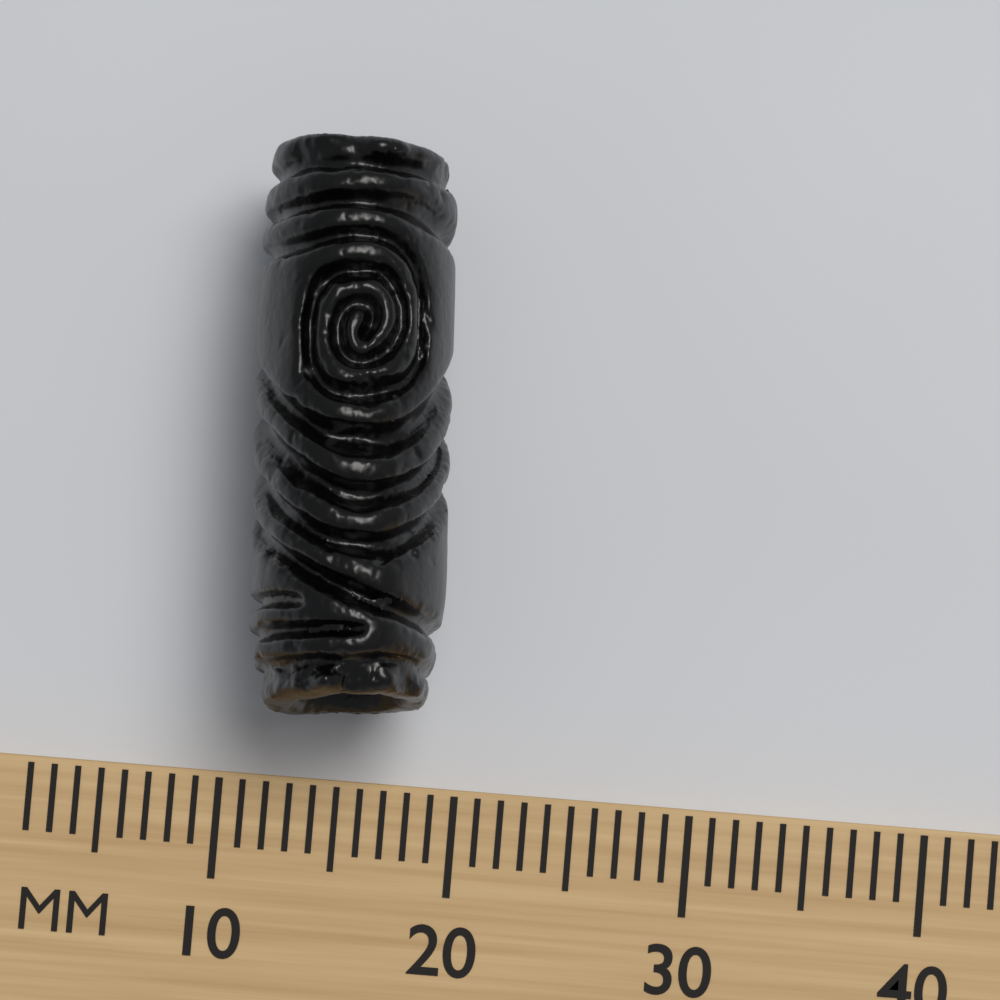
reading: 19 mm
